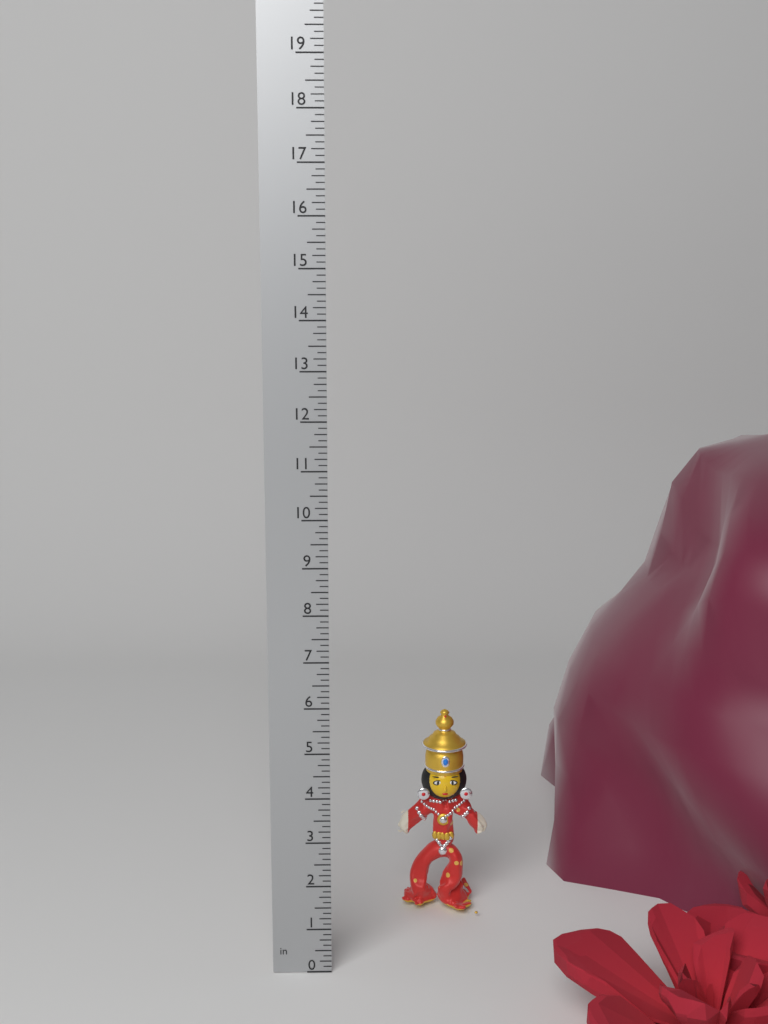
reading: 4.875 in
